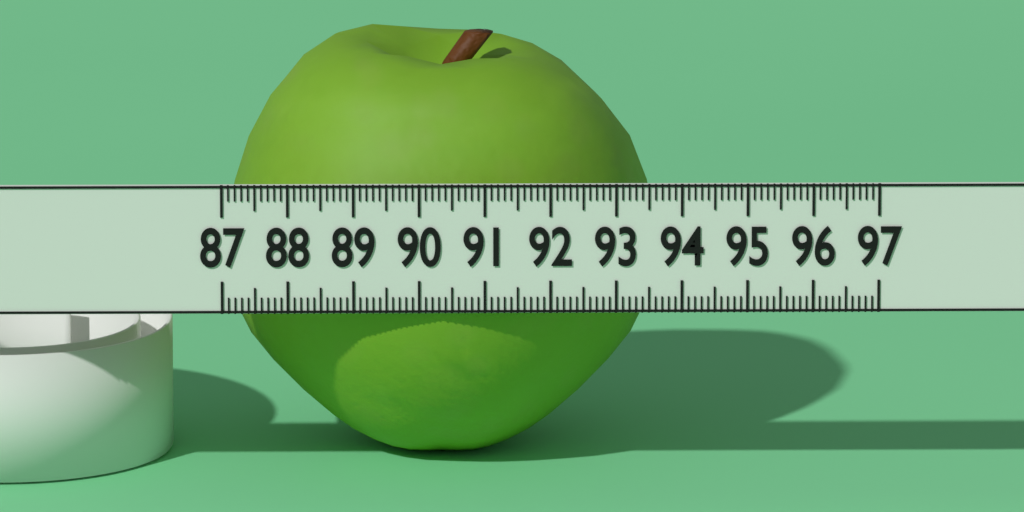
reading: 93.7 (no unit)
